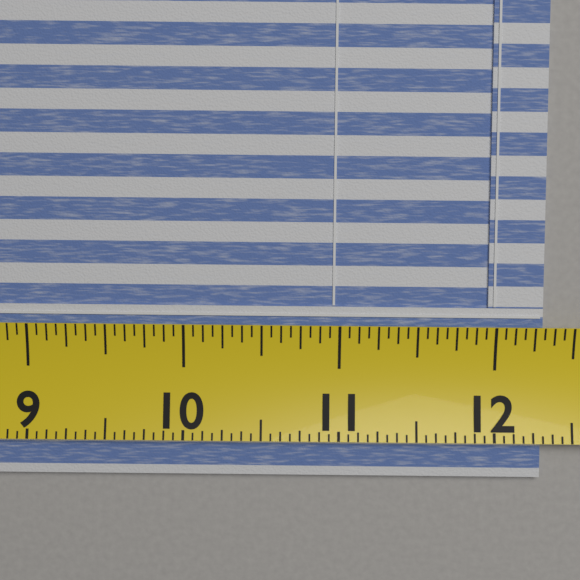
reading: 12.3125 (no unit)
